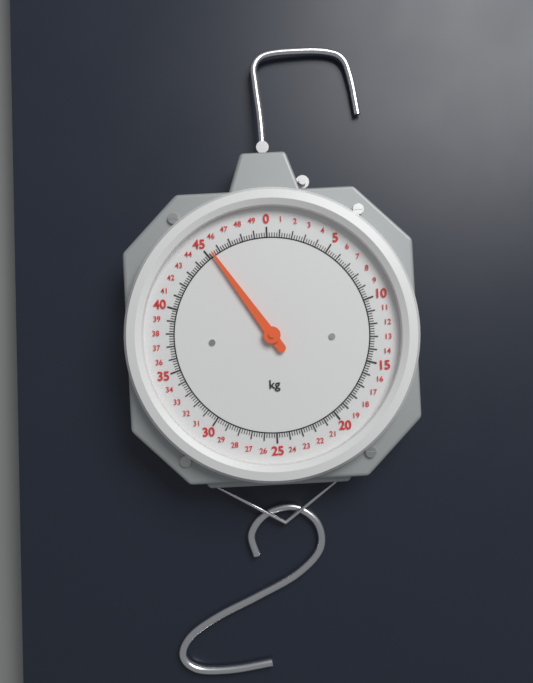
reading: 45.4 kg
